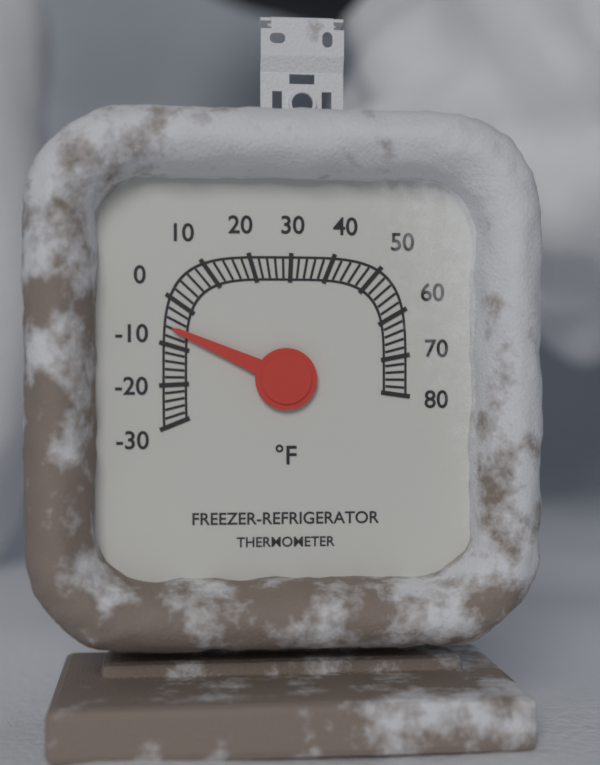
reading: -6 °F
